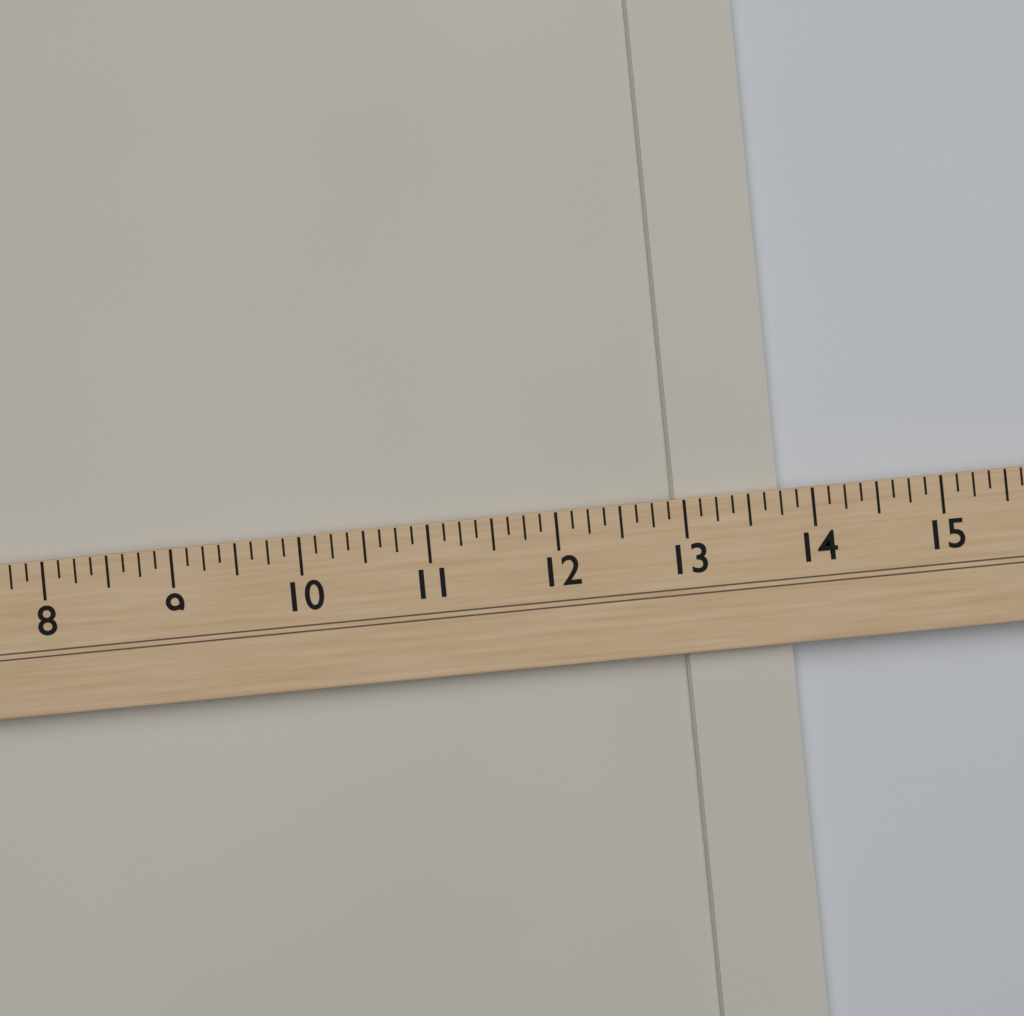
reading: 13.750 (no unit)
